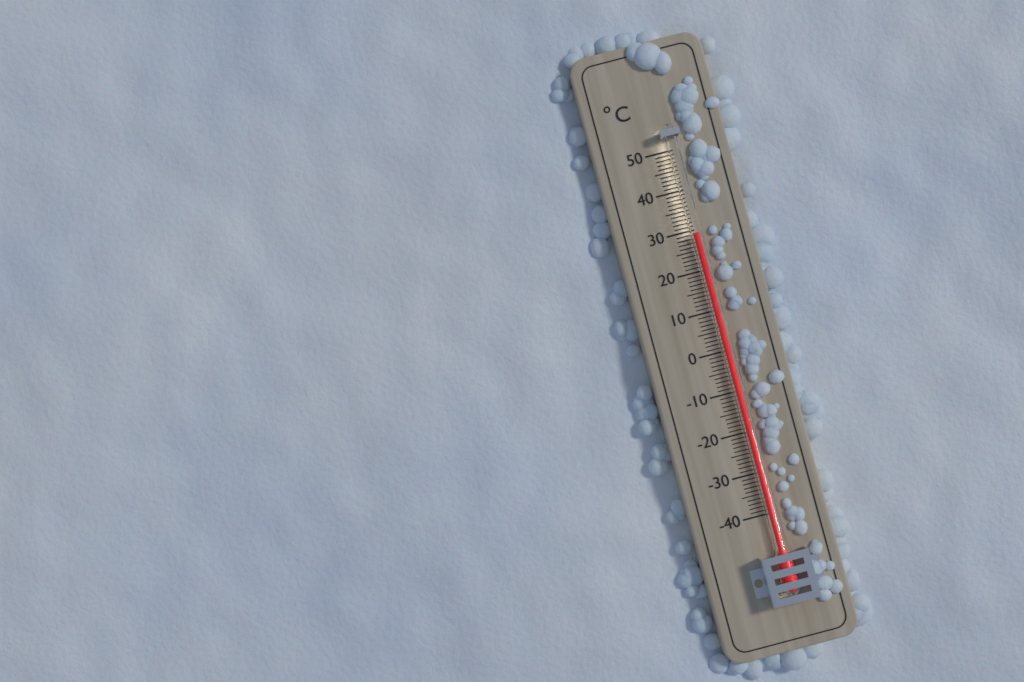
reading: 29 °C
